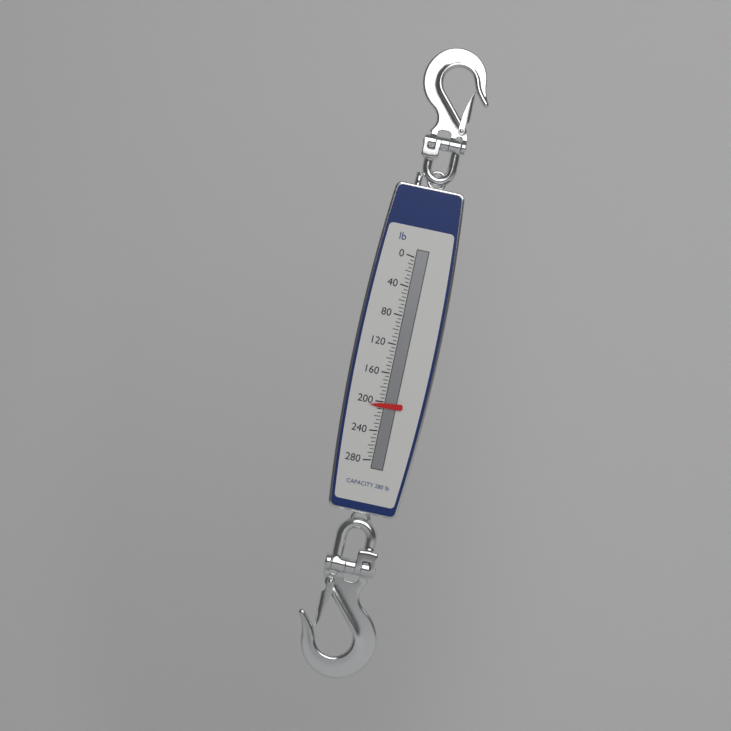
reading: 205 lb
